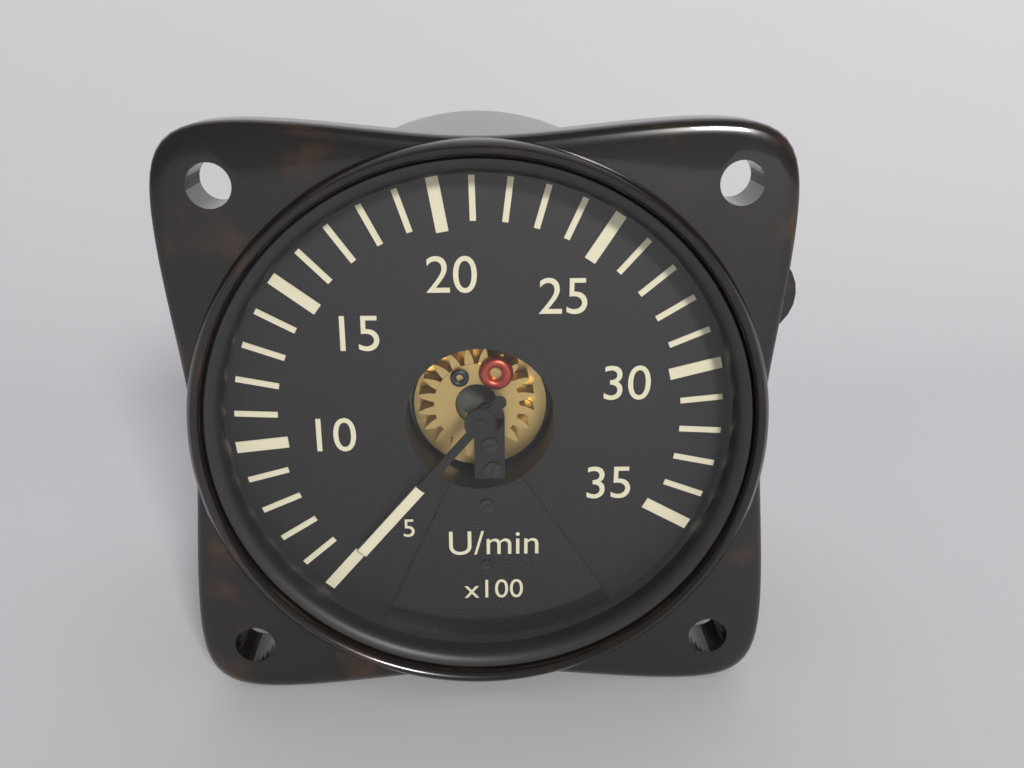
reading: 500 U/min
